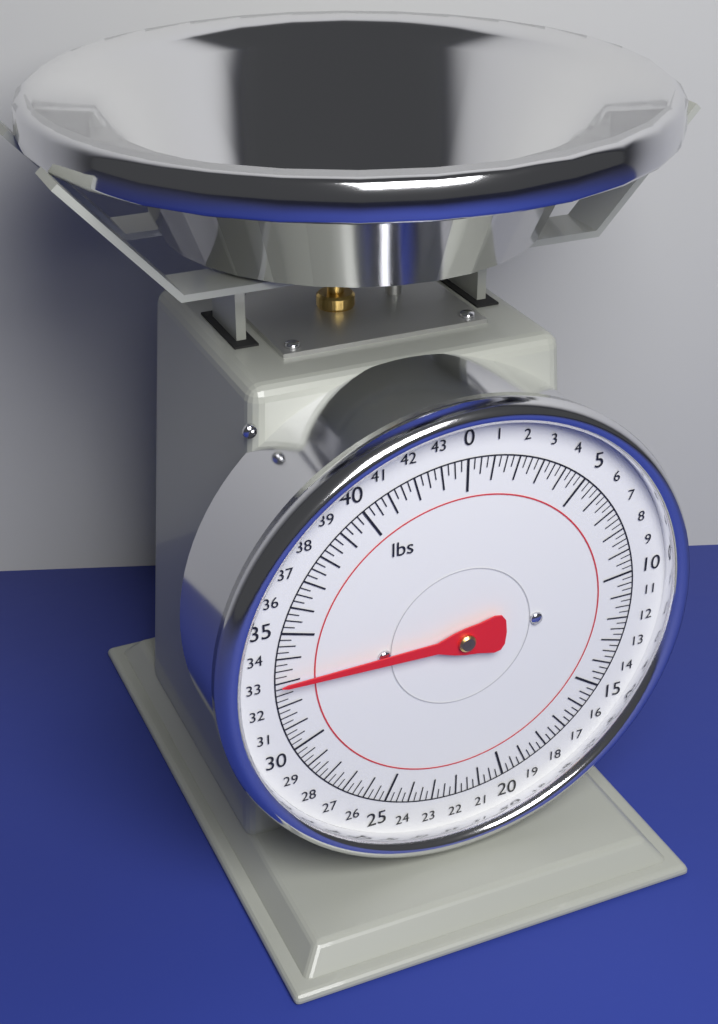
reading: 33.00 lbs
